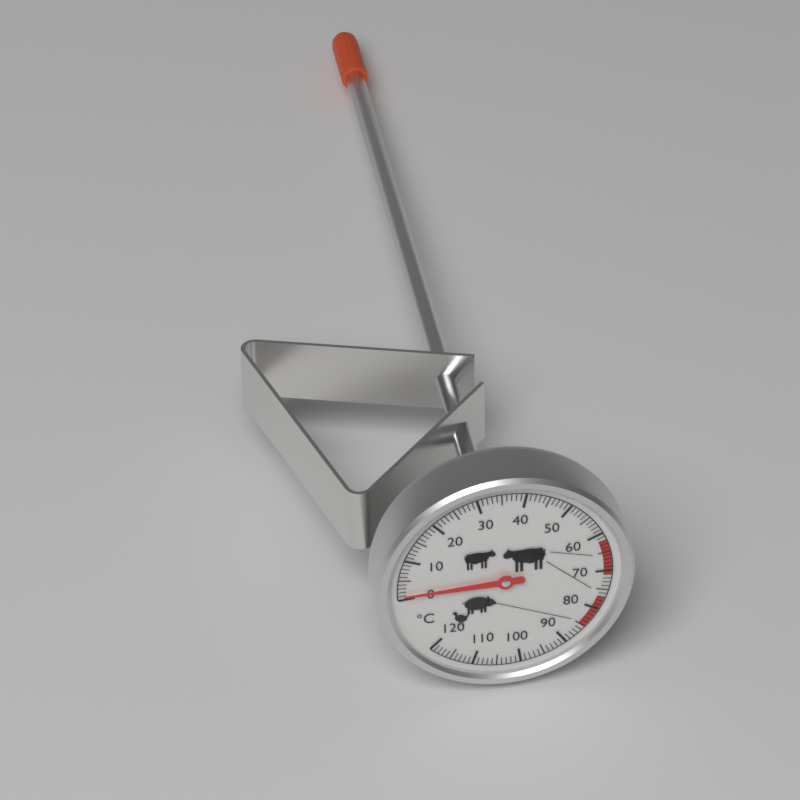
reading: 1 °C
